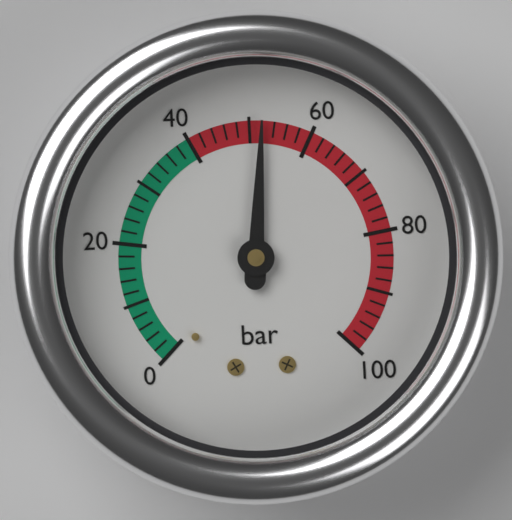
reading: 52 bar
